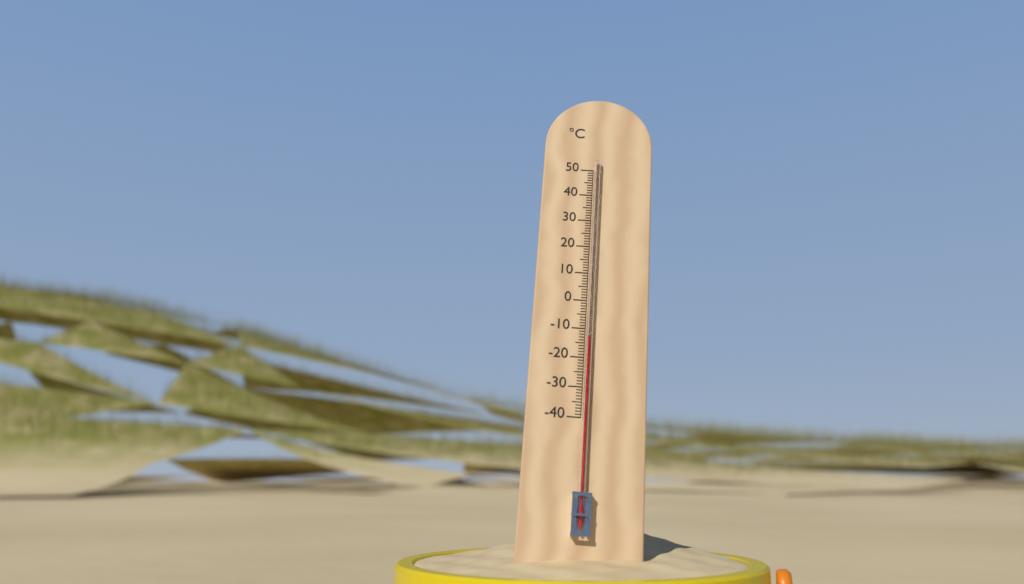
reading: -13 °C
